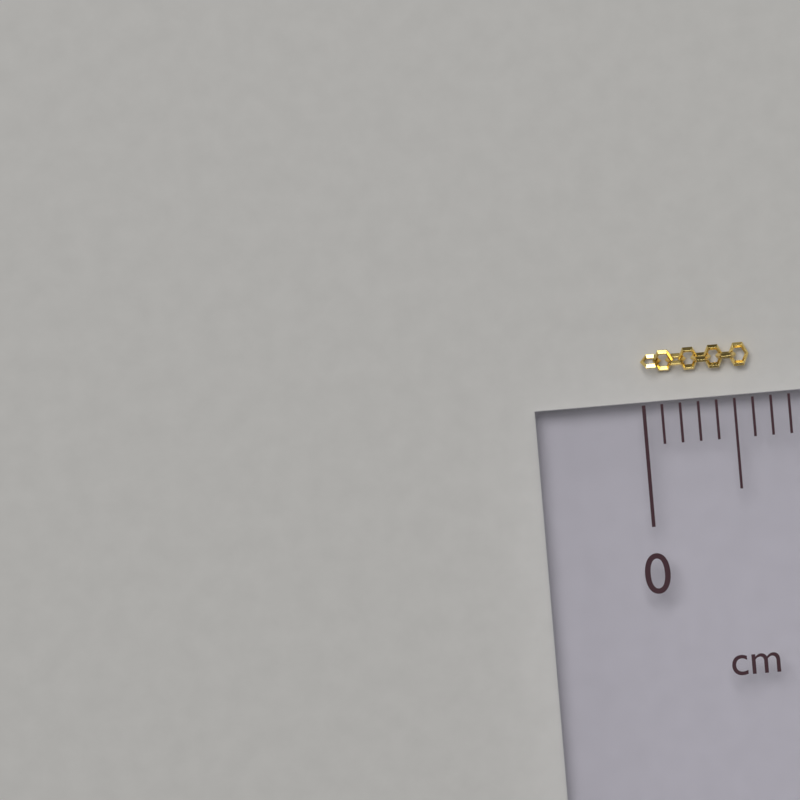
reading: 0.6 cm
